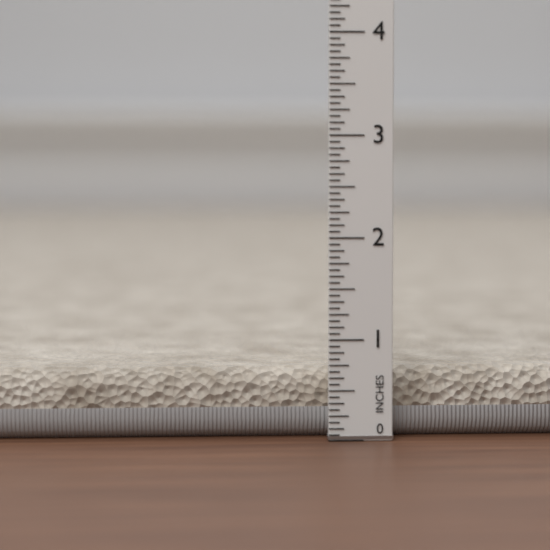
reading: 0.6875 in
